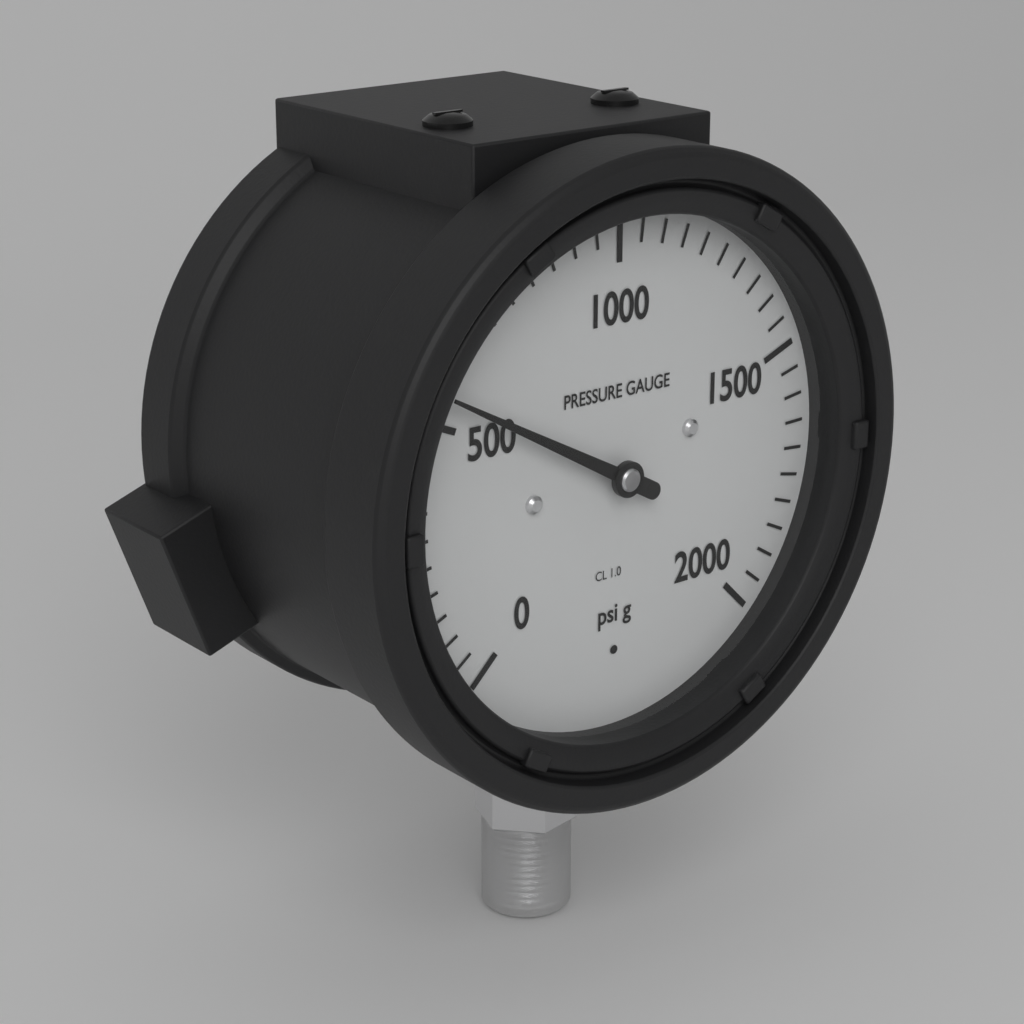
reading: 550 psi
